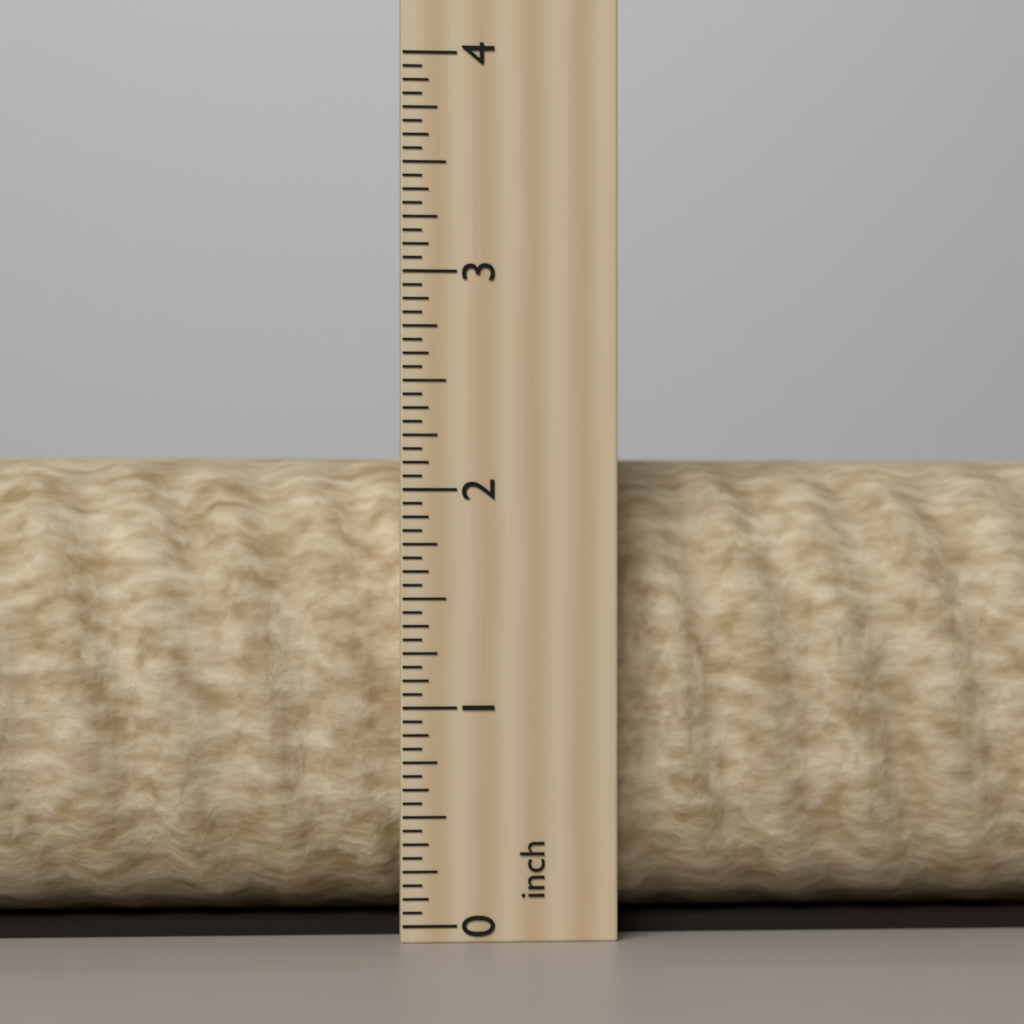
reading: 2.1875 inch
